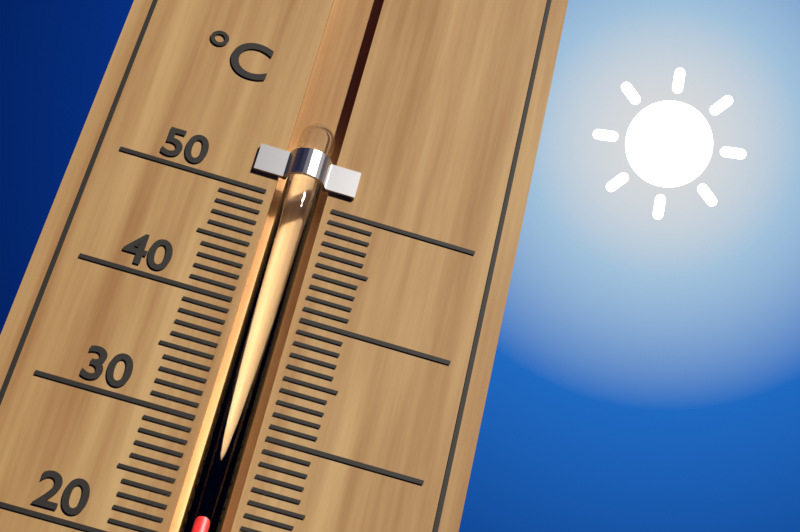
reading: 23 °C
